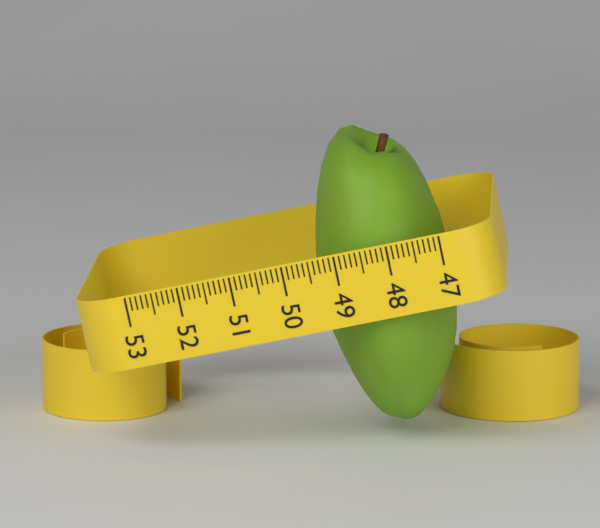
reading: 49.6 (no unit)
